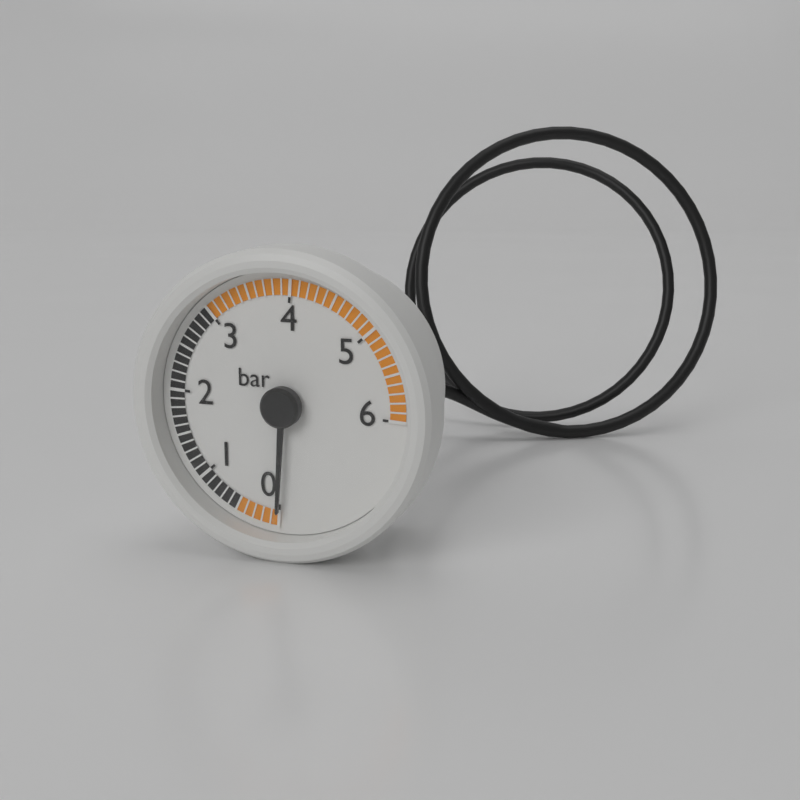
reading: 0.0 bar
